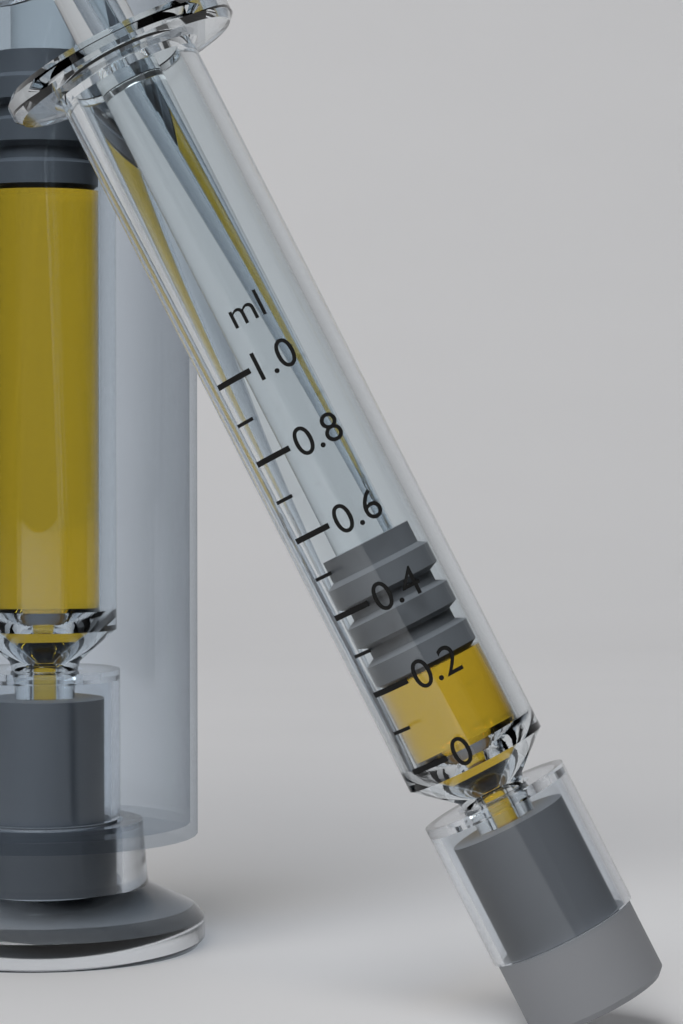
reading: 0.2 ml
